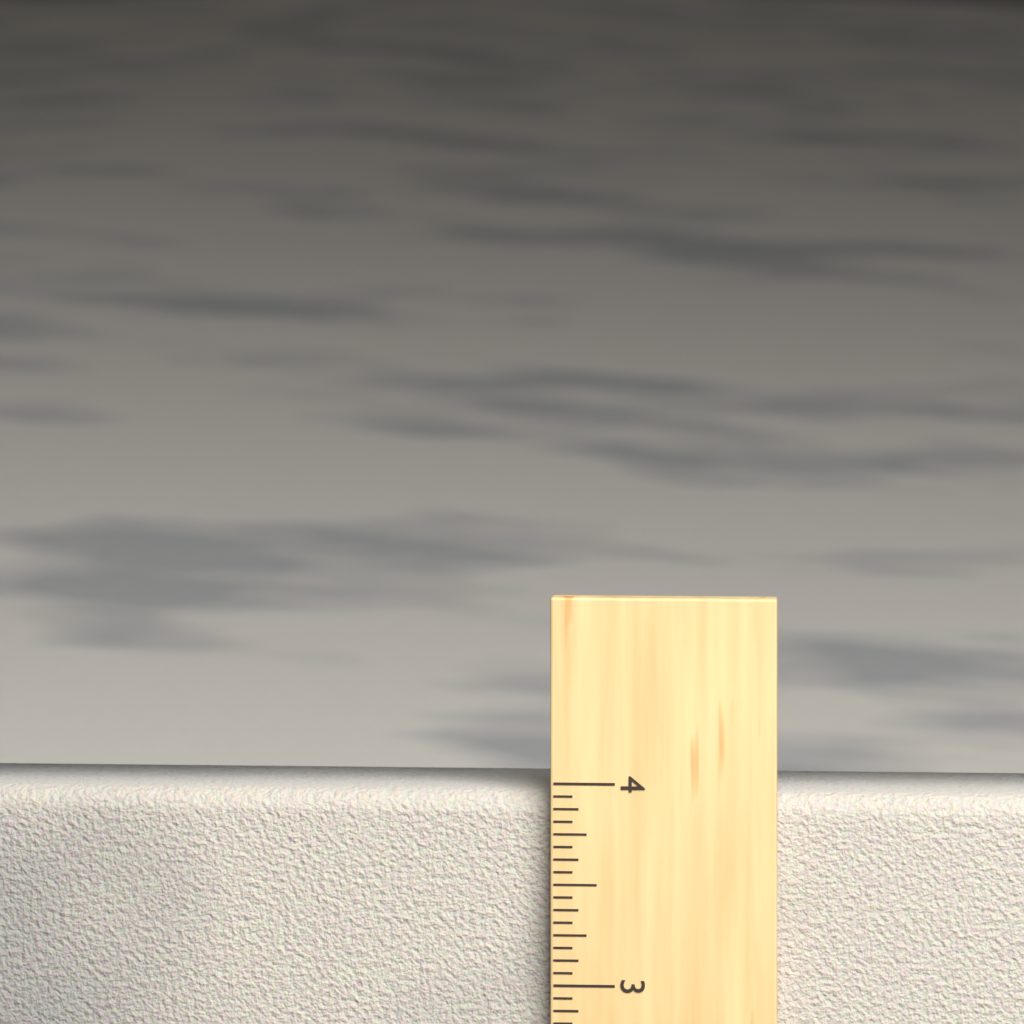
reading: 3.9375 in
